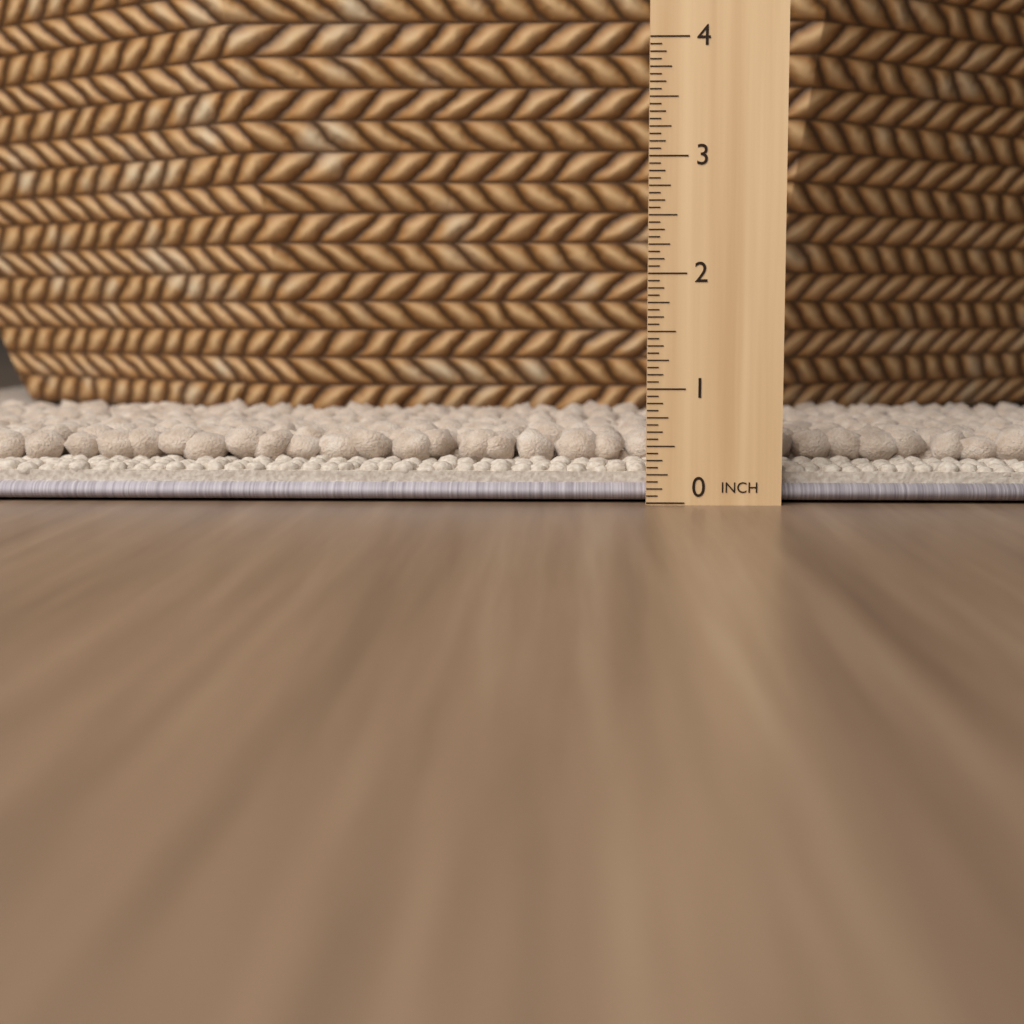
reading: 0.6250 in
